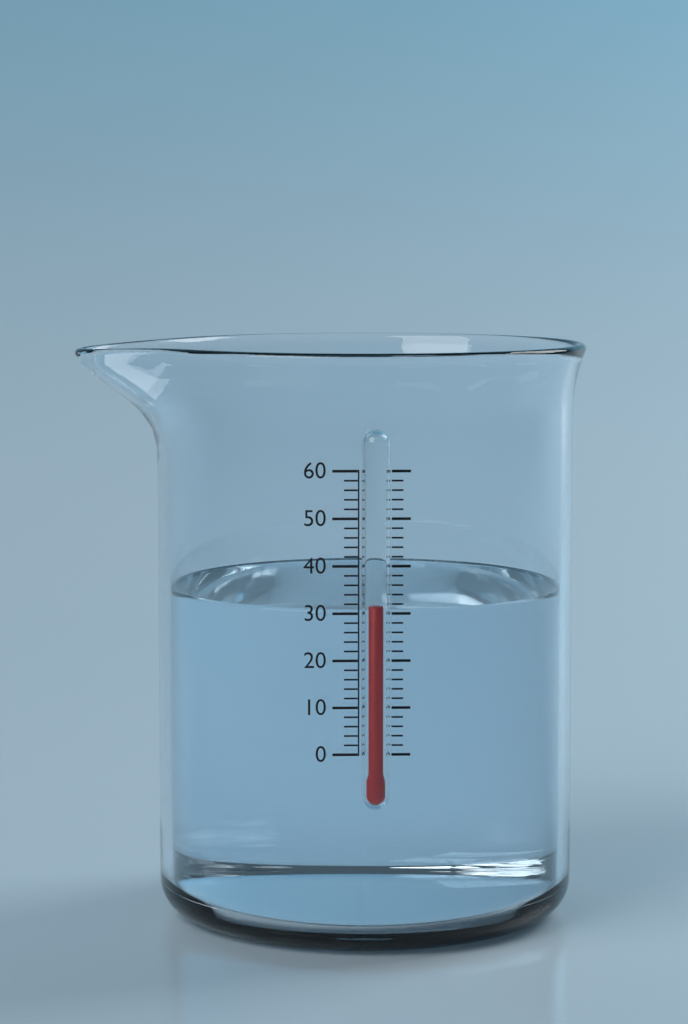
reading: 32 (no unit)
